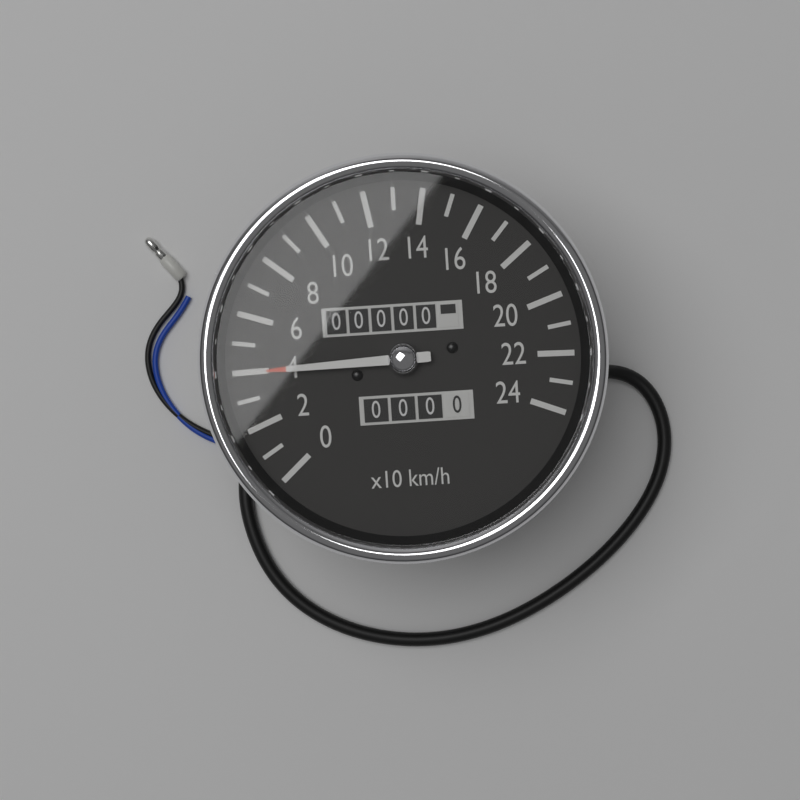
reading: 40 km/h
